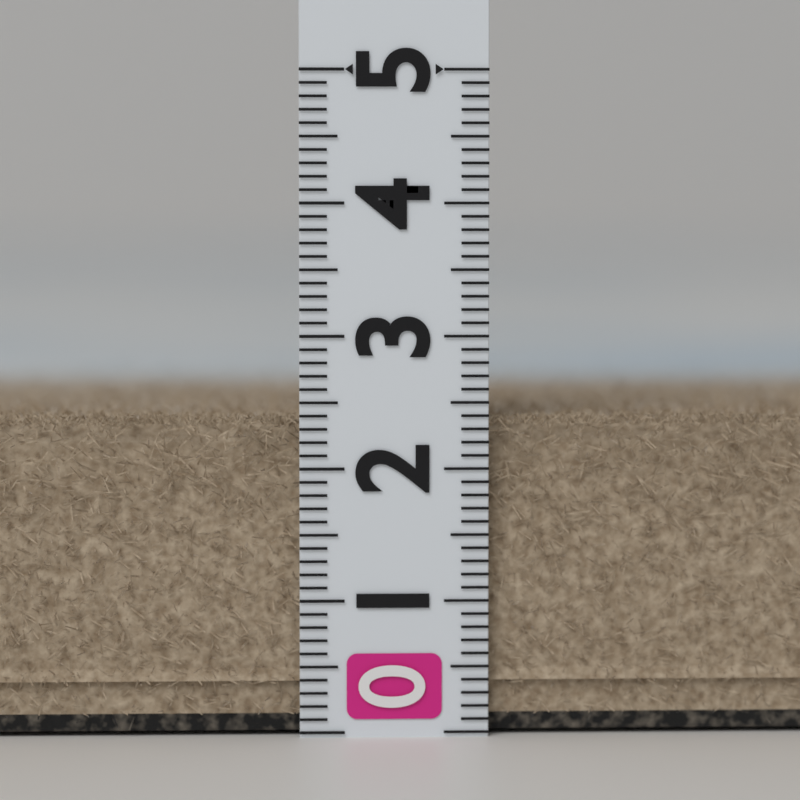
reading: 2.4 (no unit)
